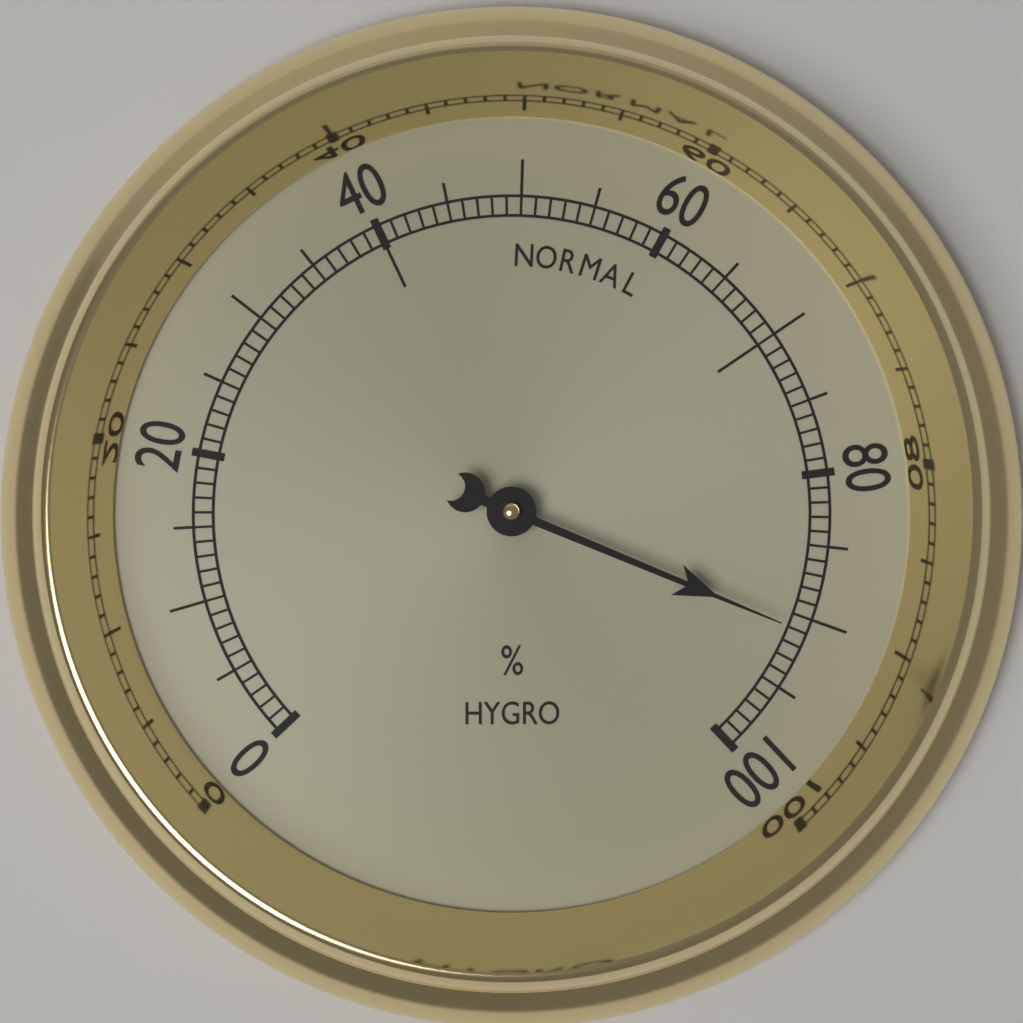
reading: 91 %
